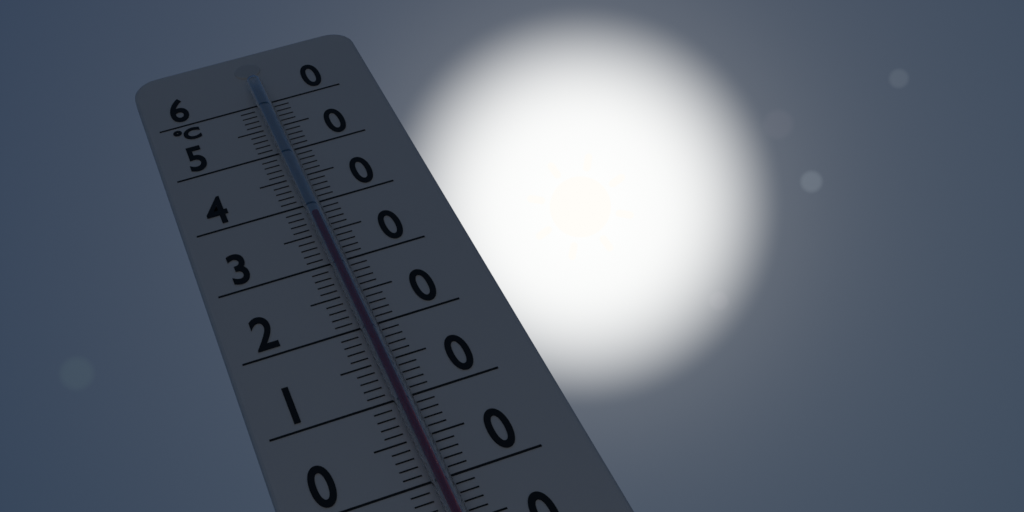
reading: 37 °C
